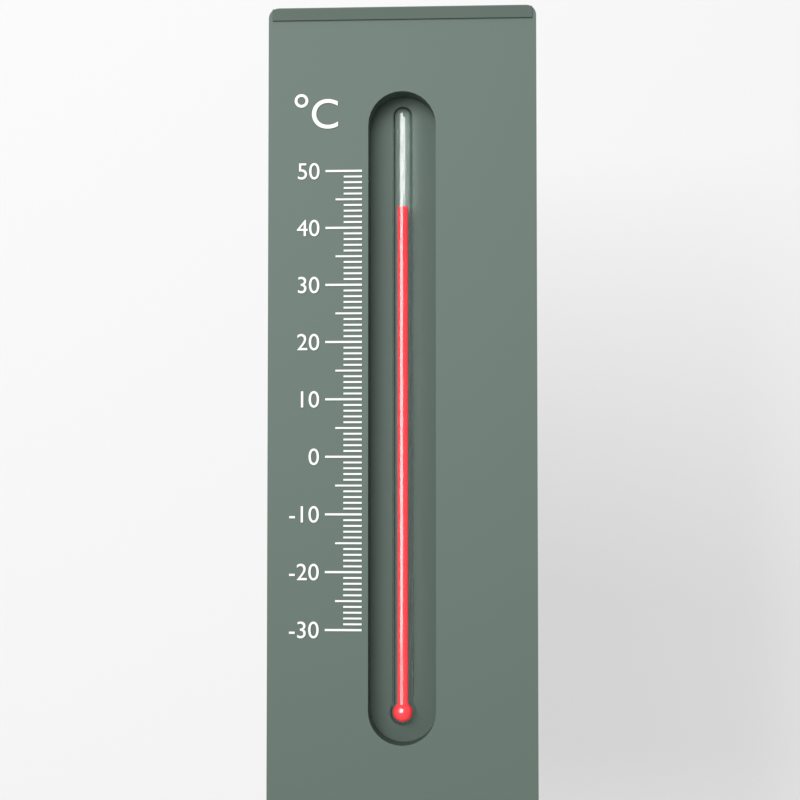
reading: 44 °C
